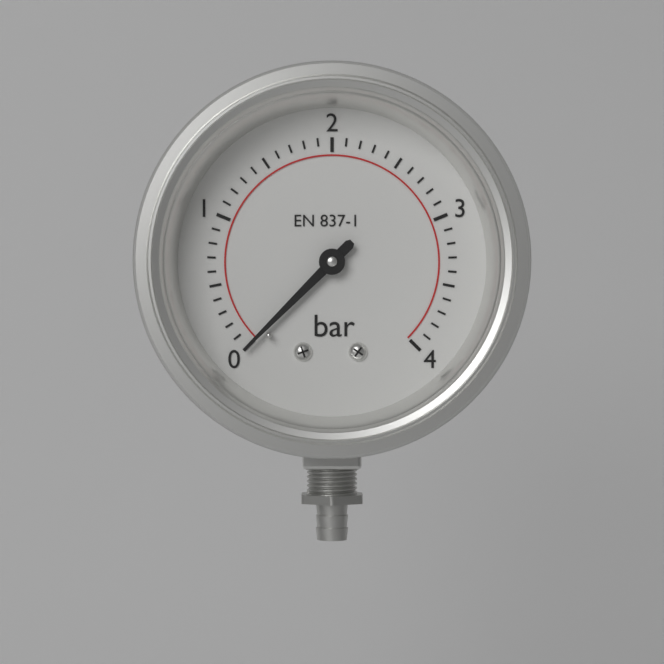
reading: 0.0 bar
